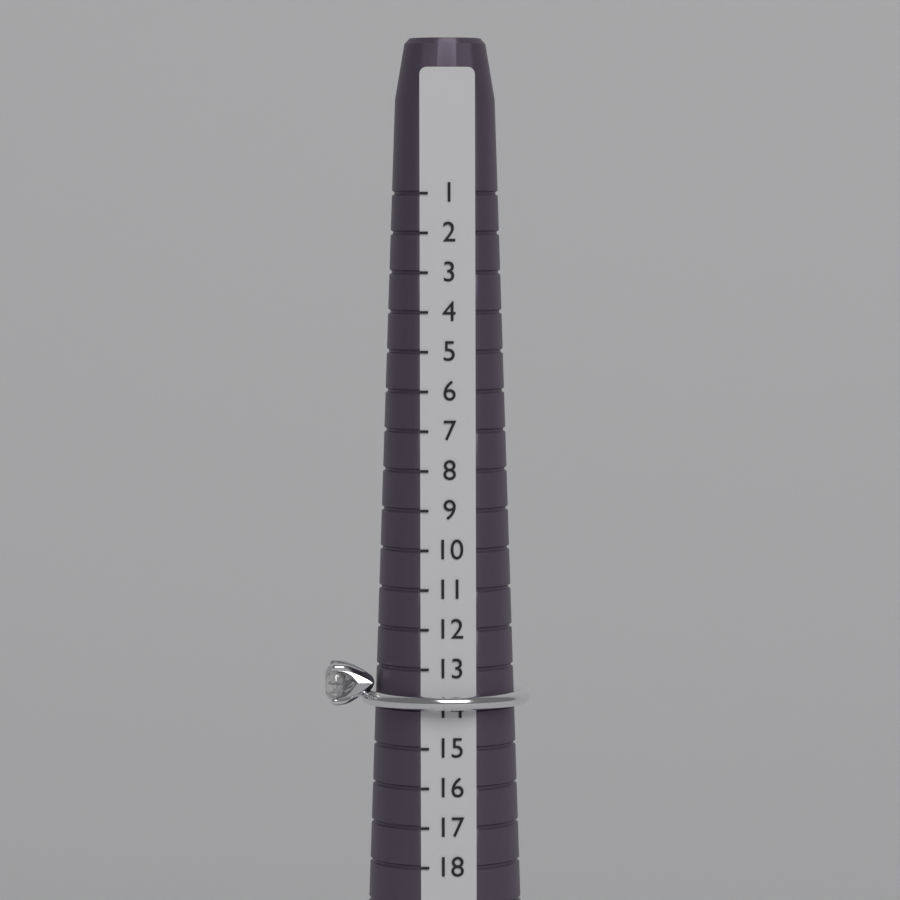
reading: 14 (no unit)
